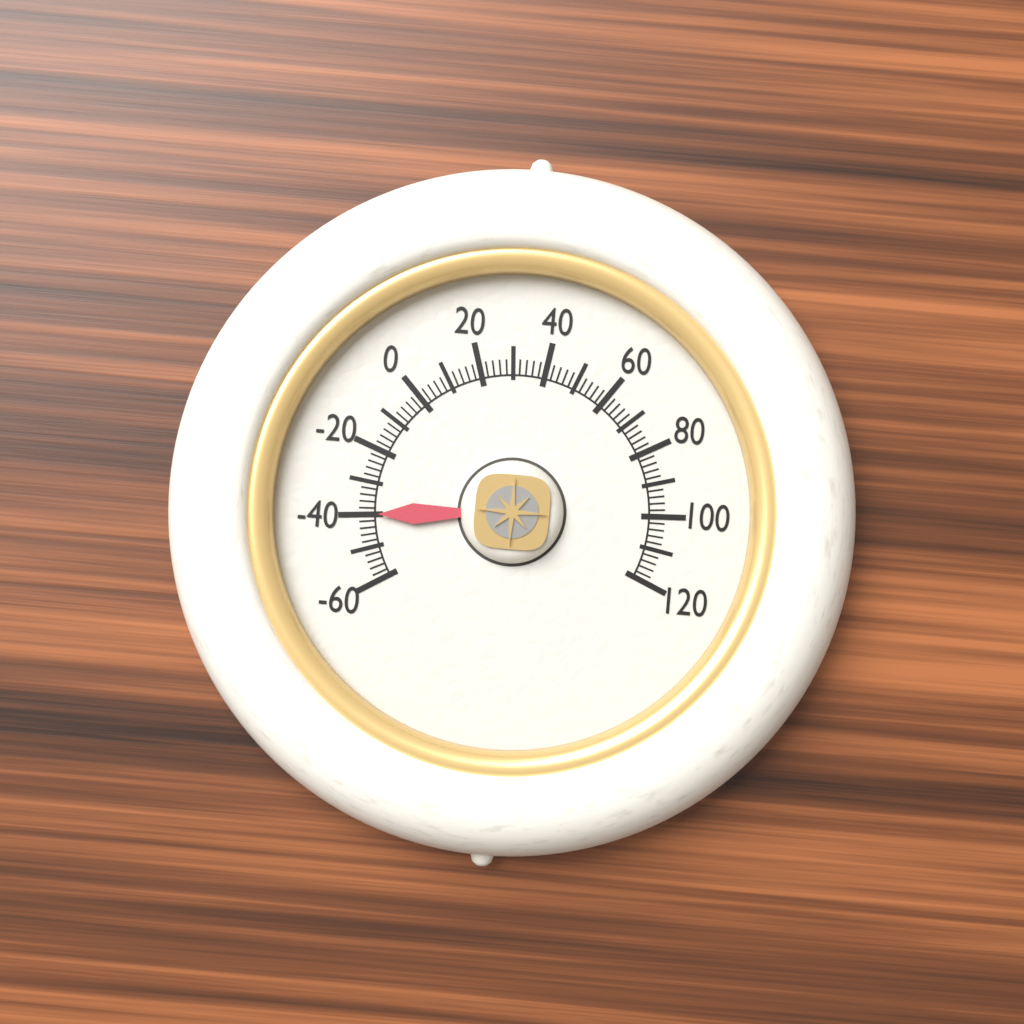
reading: -40 (no unit)
